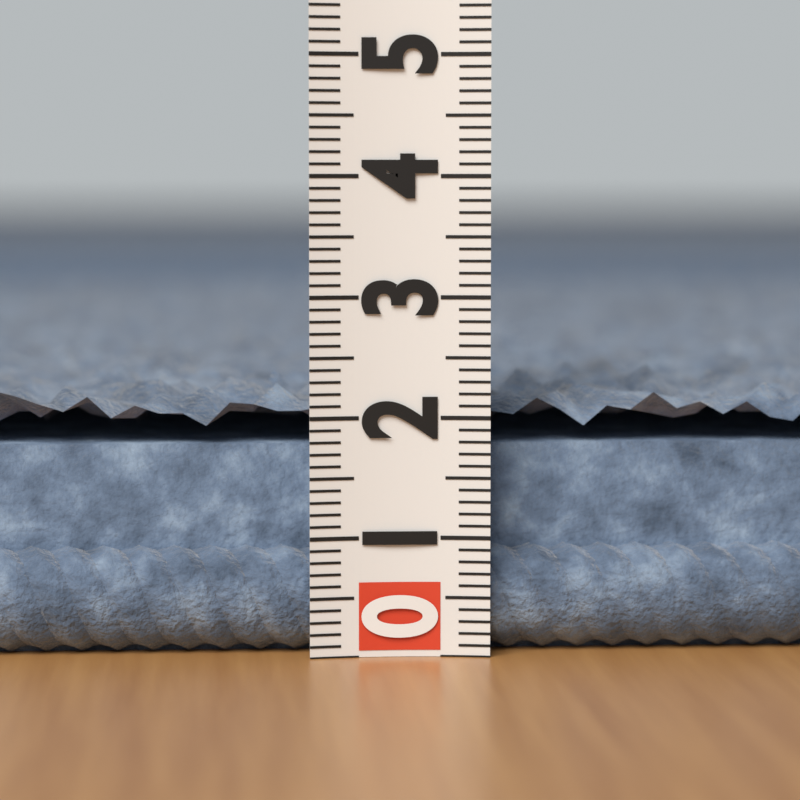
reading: 2.3 (no unit)
